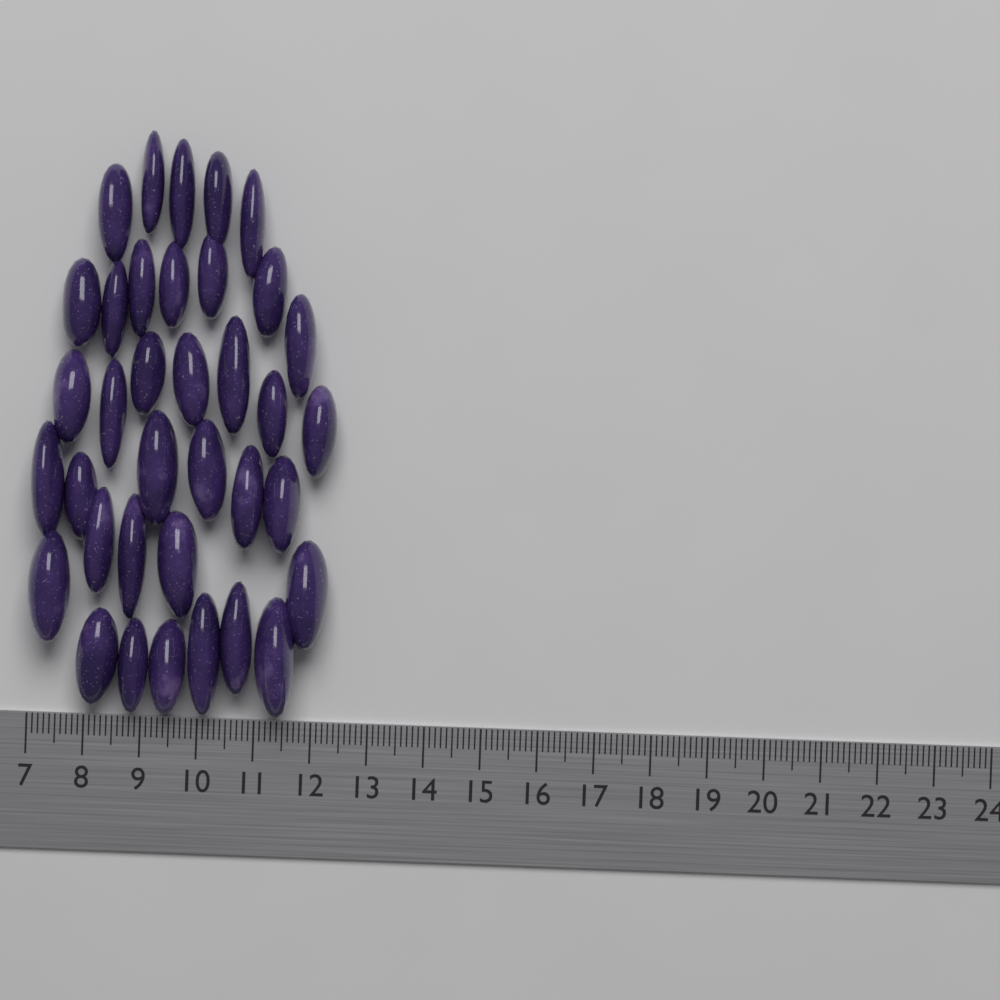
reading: 12.3 (no unit)
